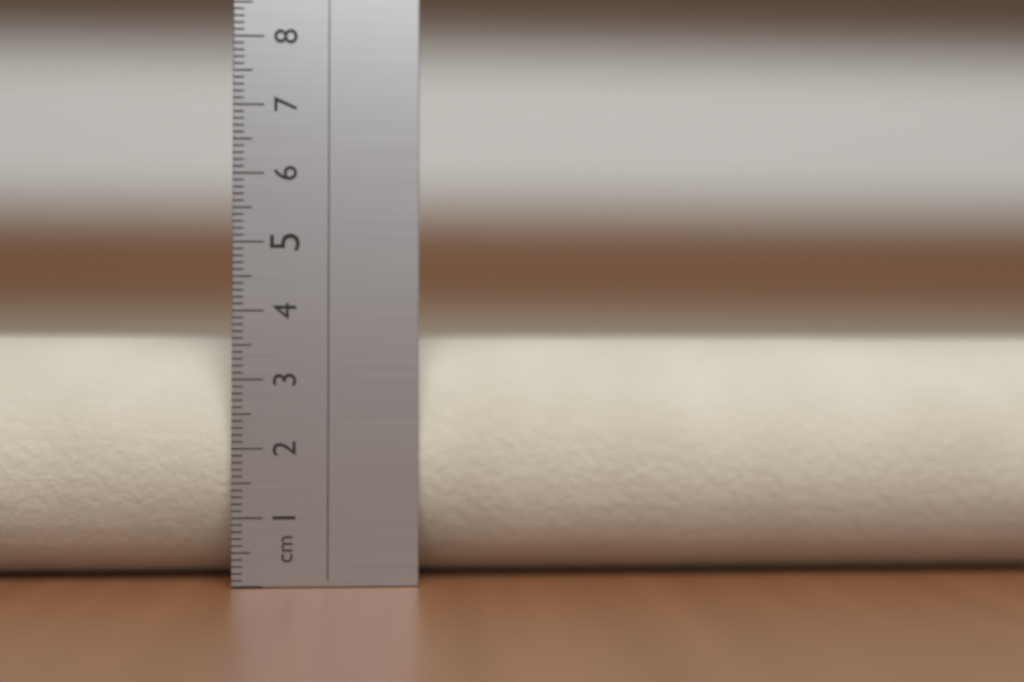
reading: 3.7 cm
